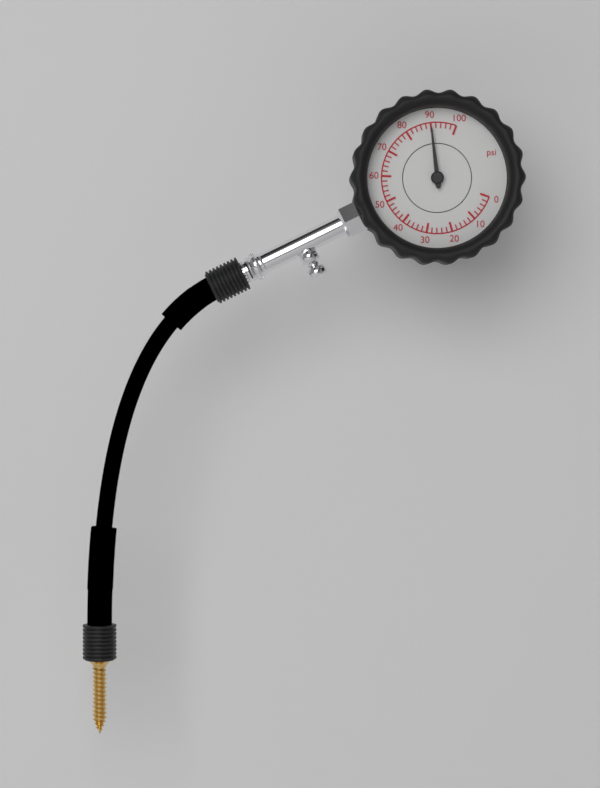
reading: 90 psi
